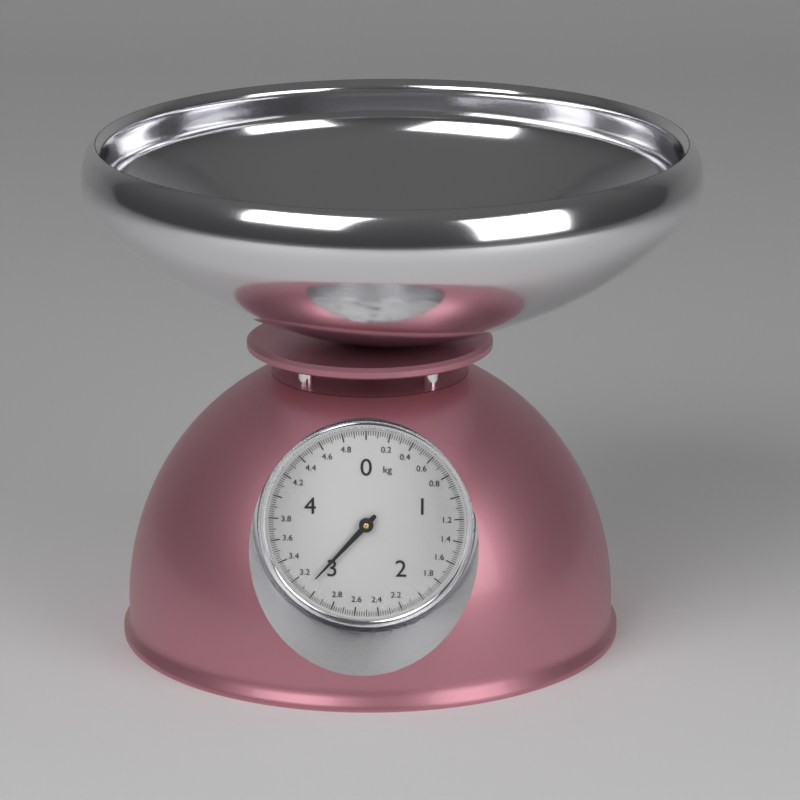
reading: 3.08 kg
